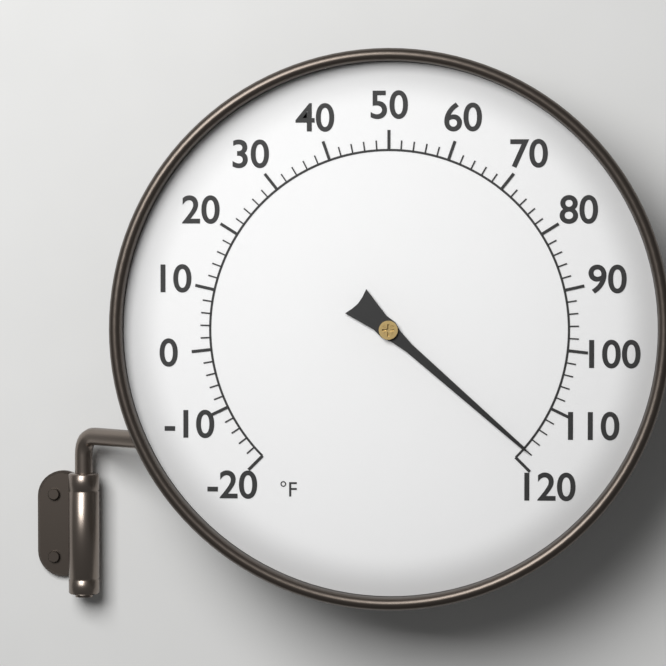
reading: 118 °F
